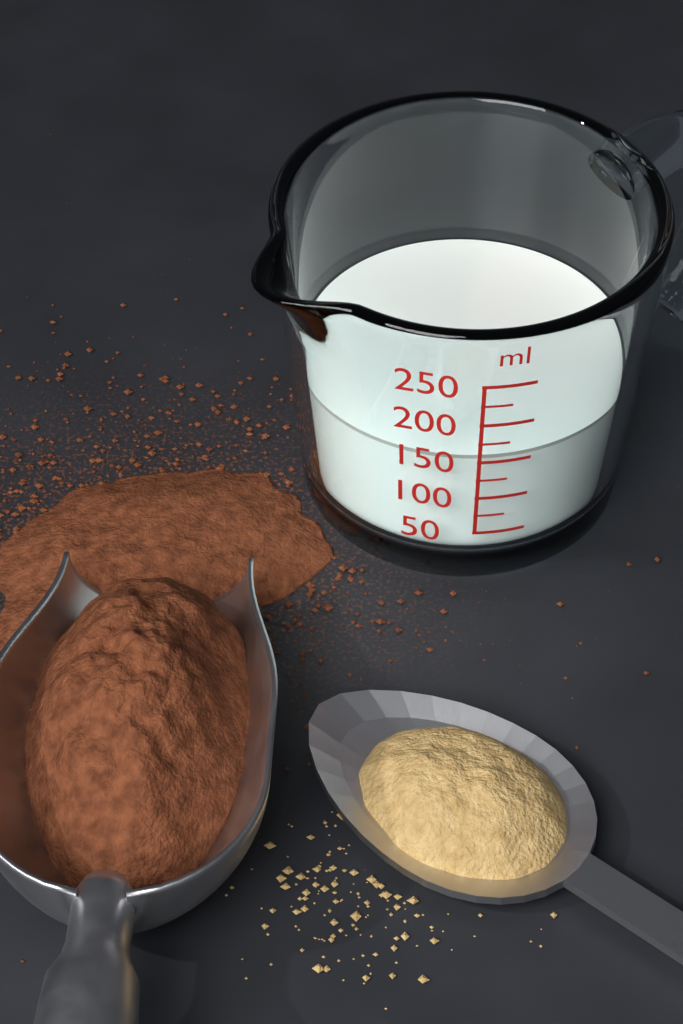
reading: 150 ml
